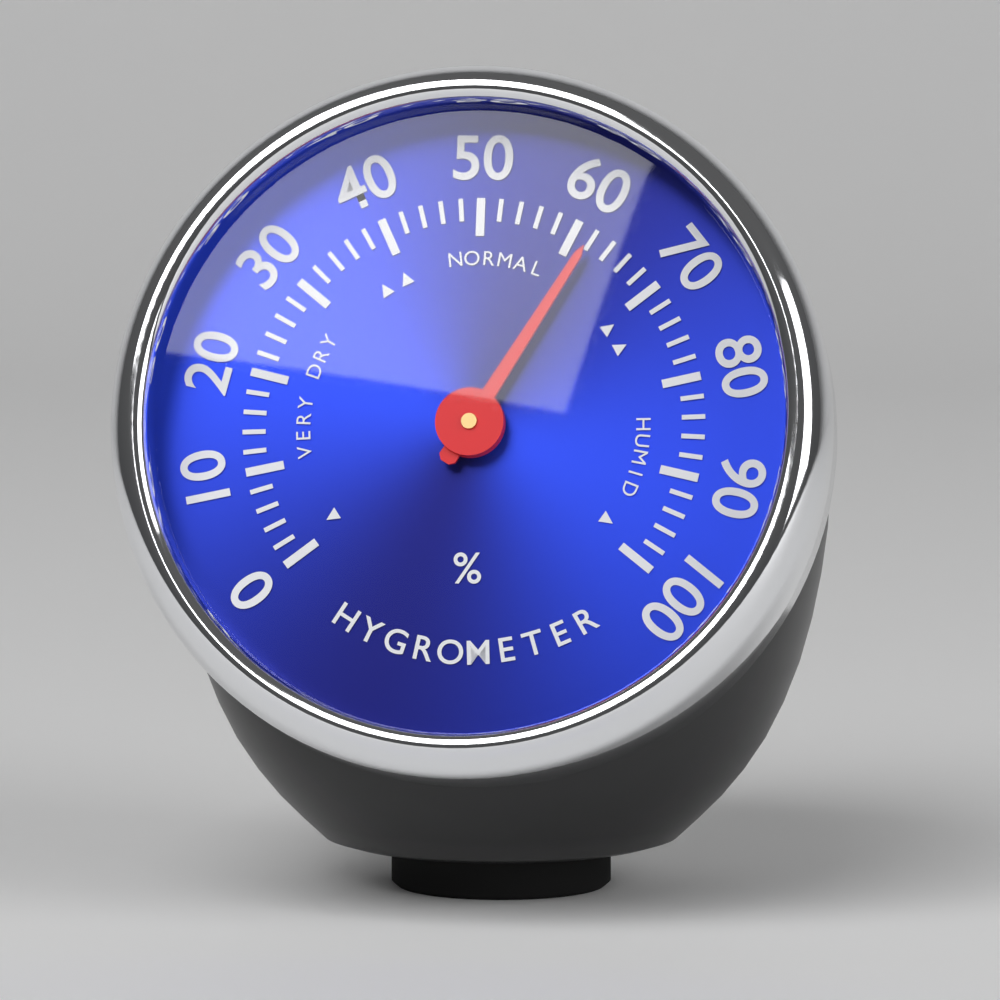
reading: 62 %
